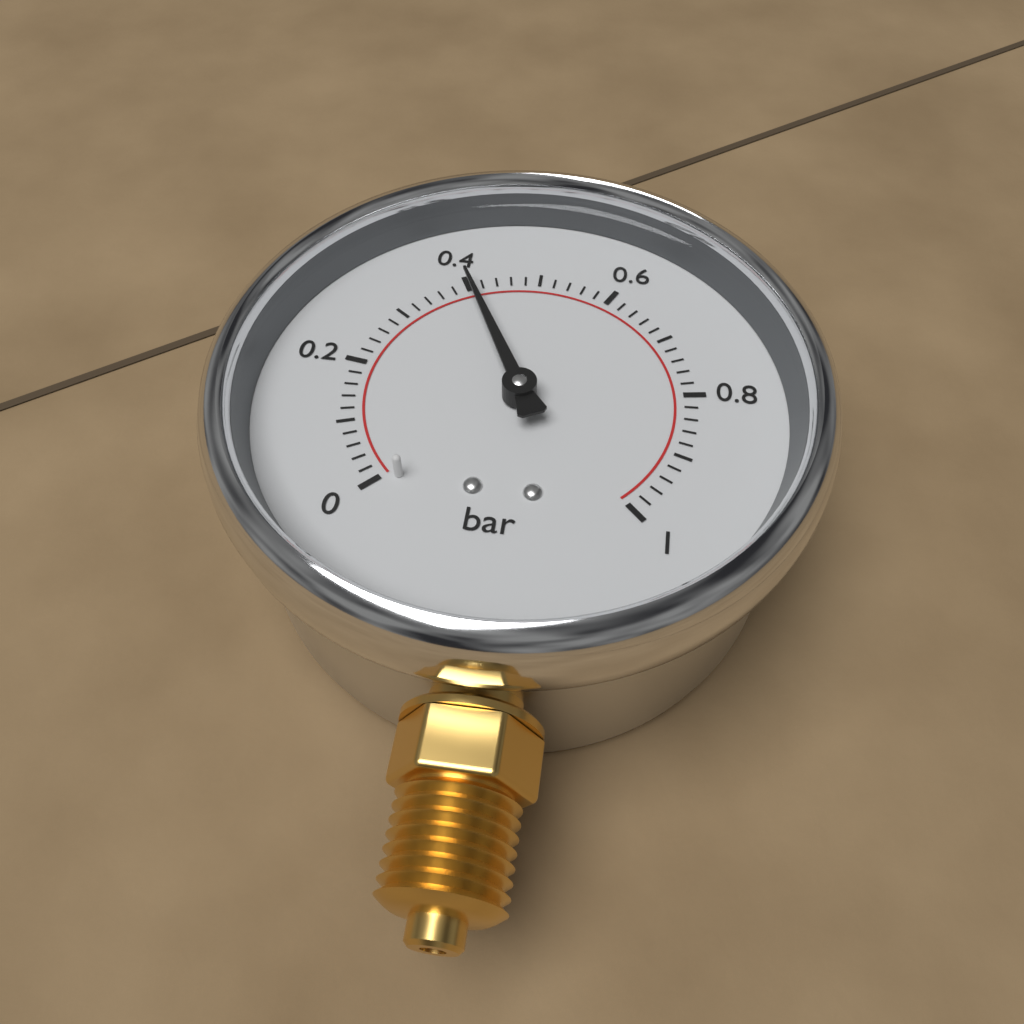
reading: 0.40 bar
